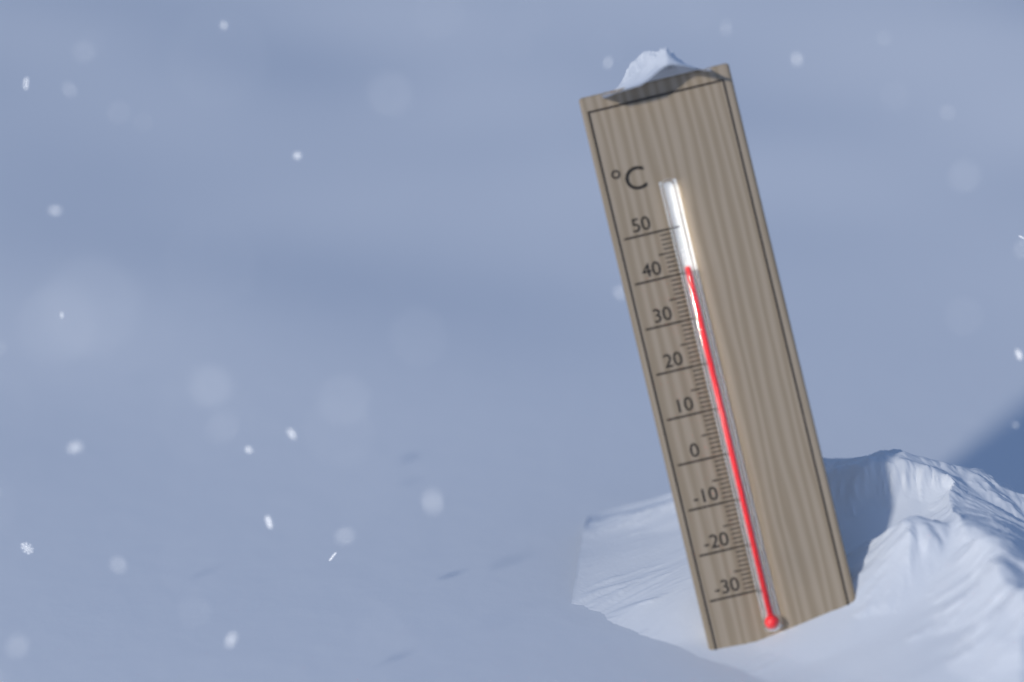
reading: 41 °C
